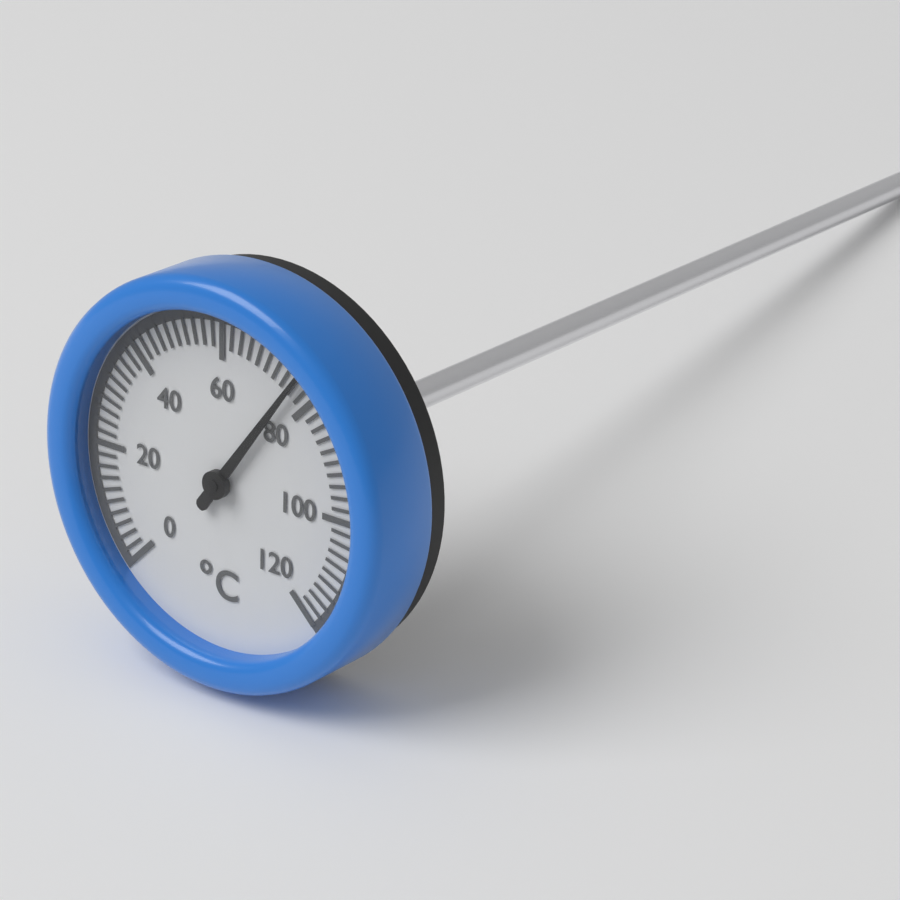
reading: 76 °C
